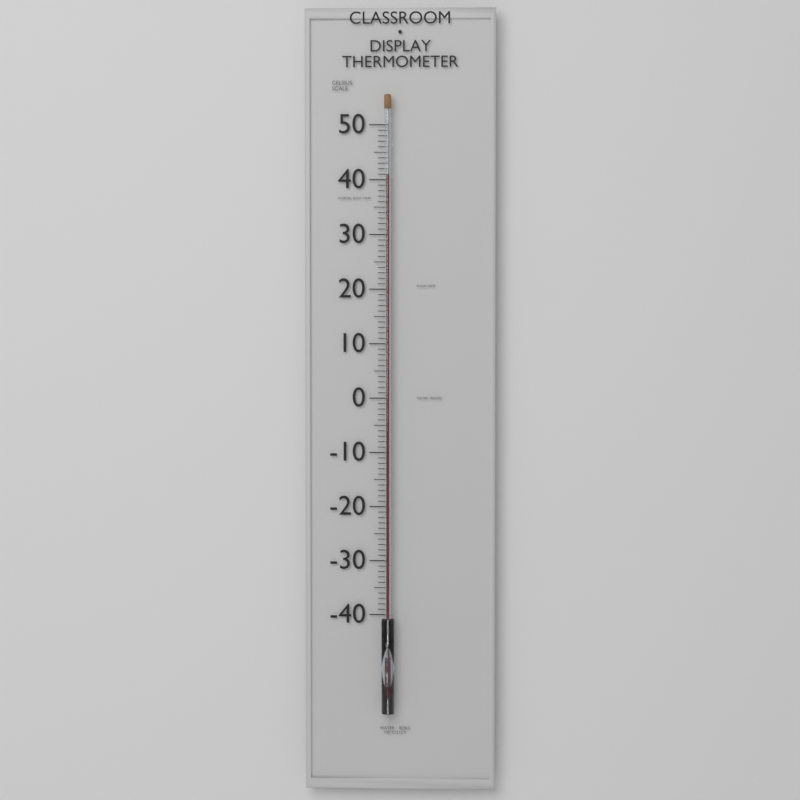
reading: 41 °C
